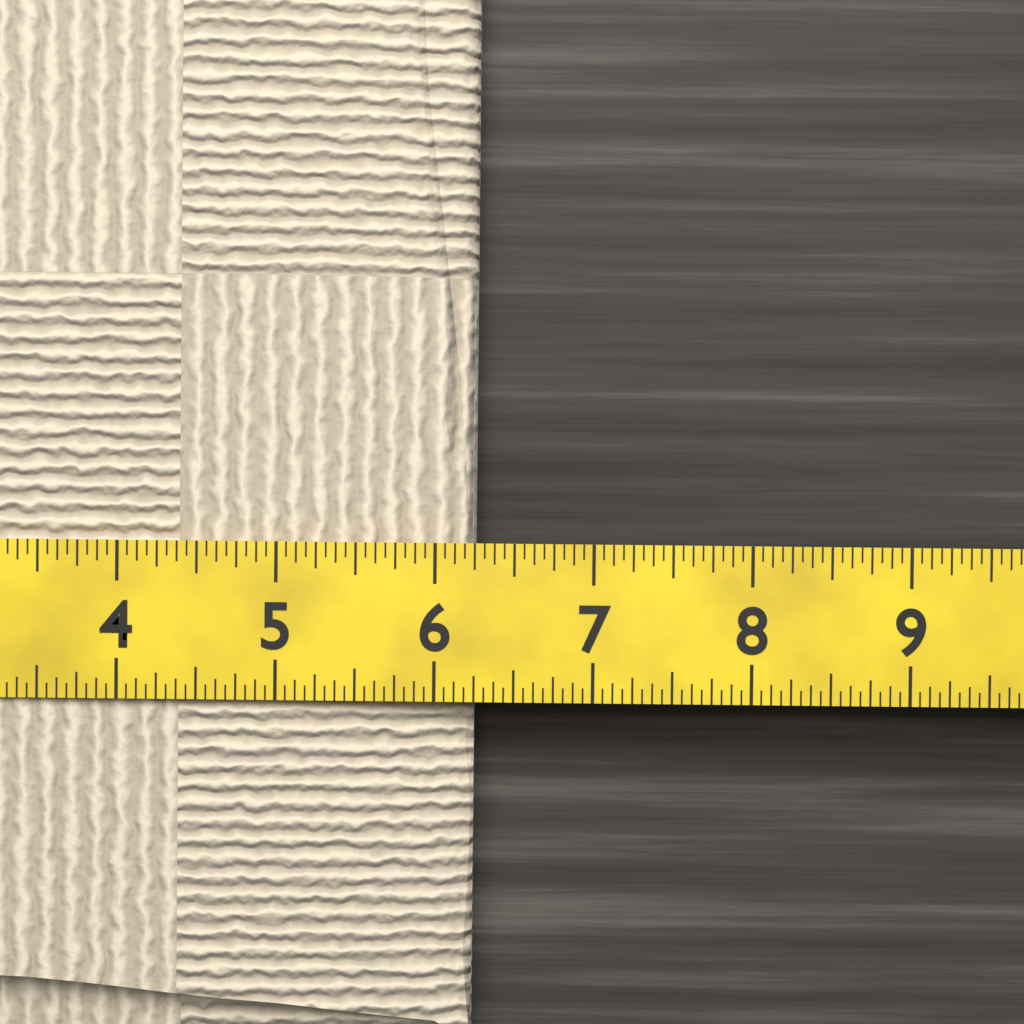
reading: 6.2500 (no unit)
